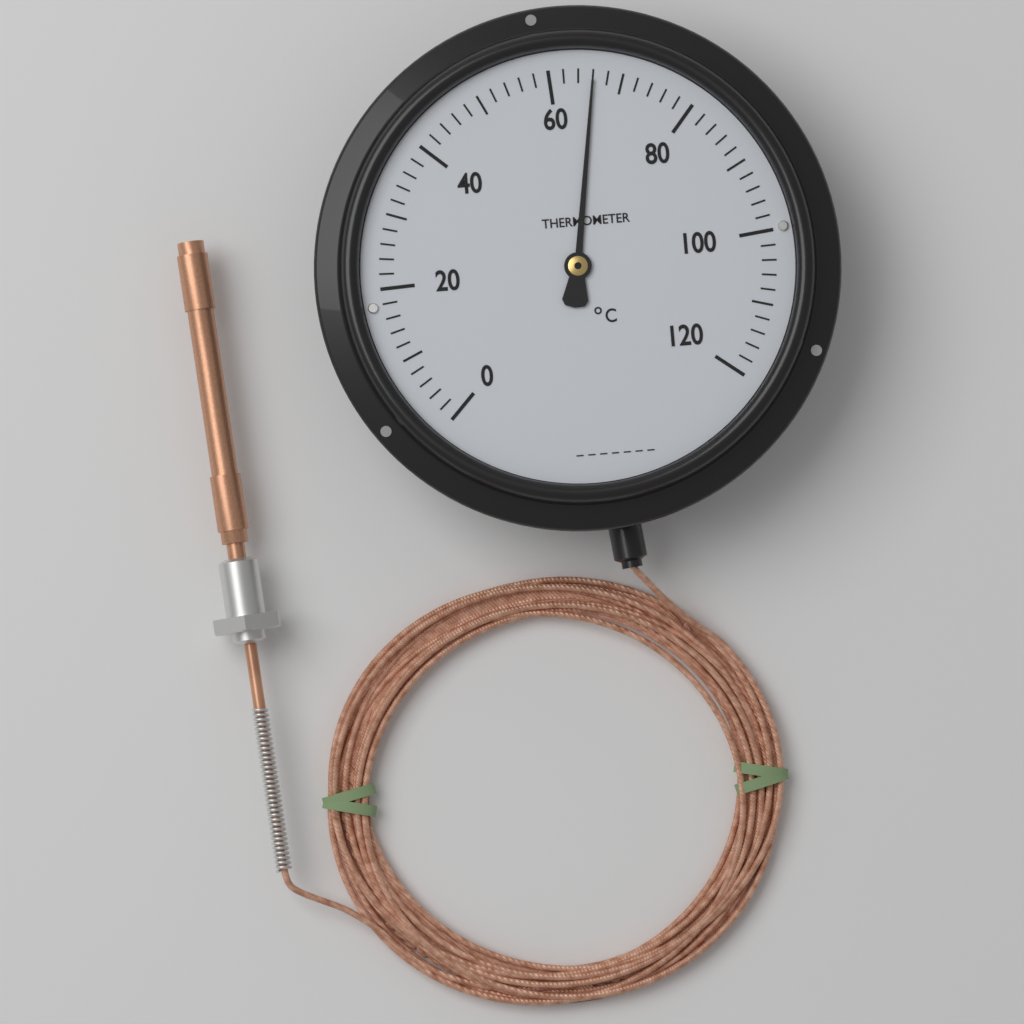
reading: 66 °C
